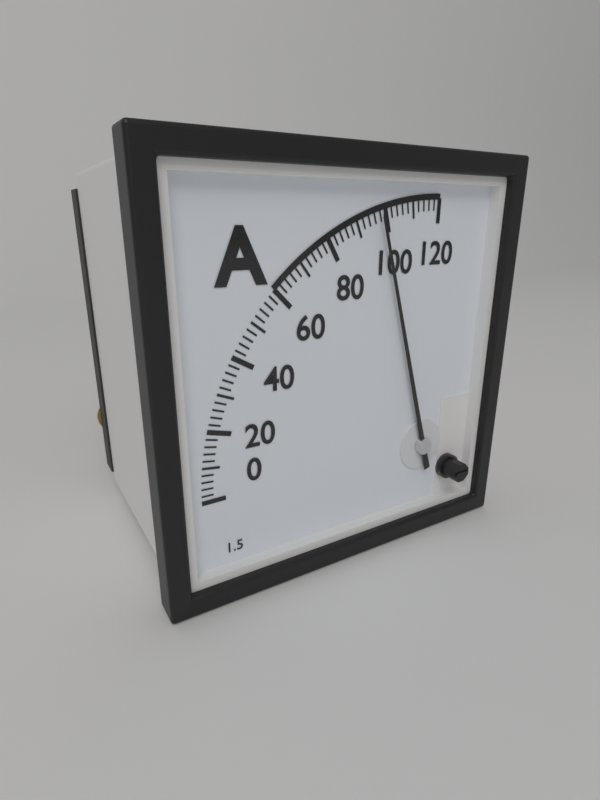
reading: 98 A
